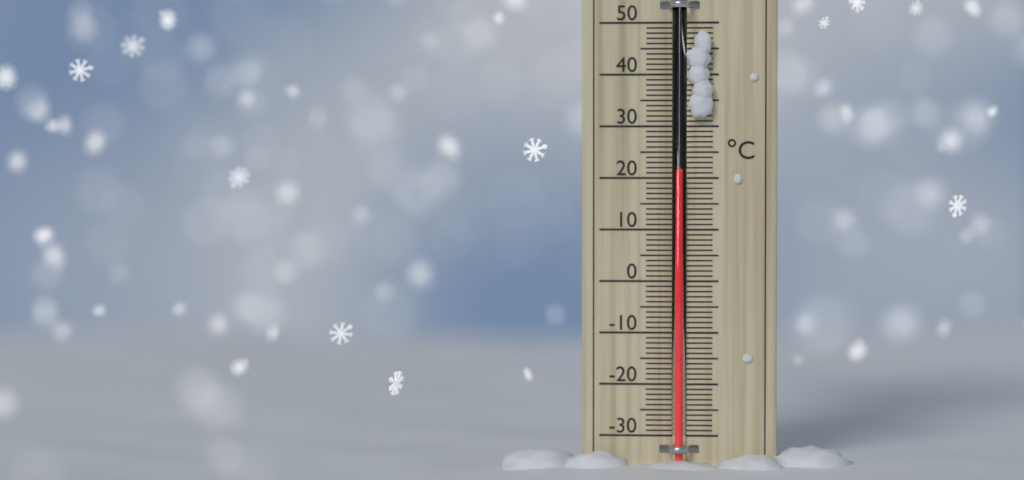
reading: 21 °C
